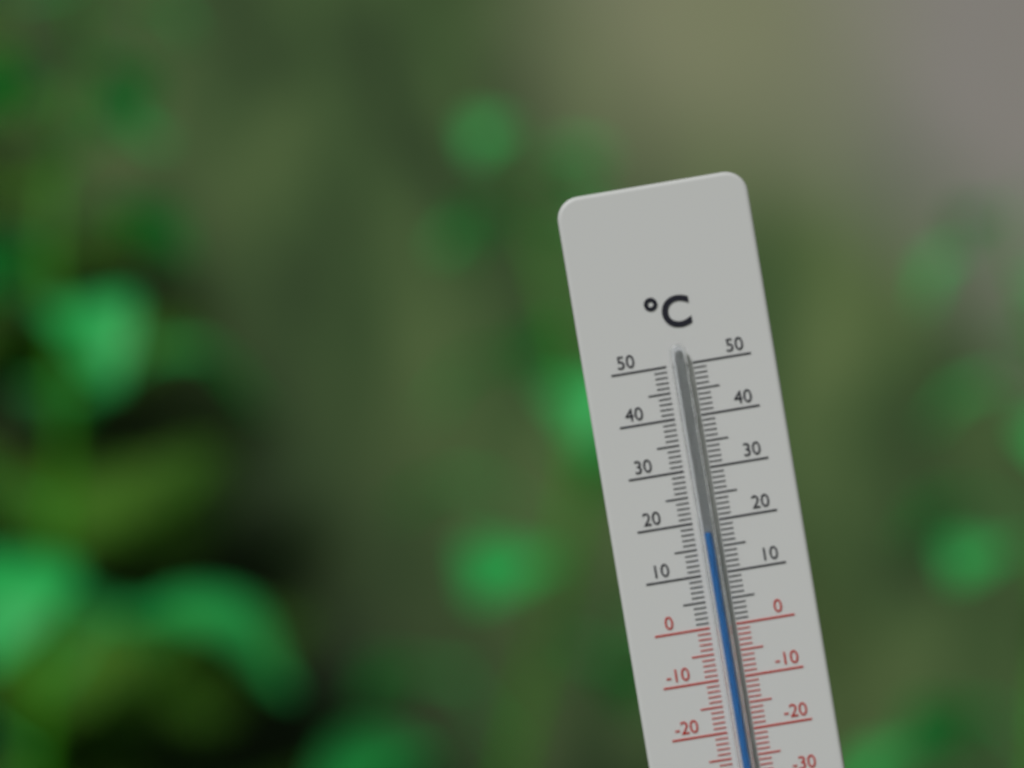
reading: 18 °C
